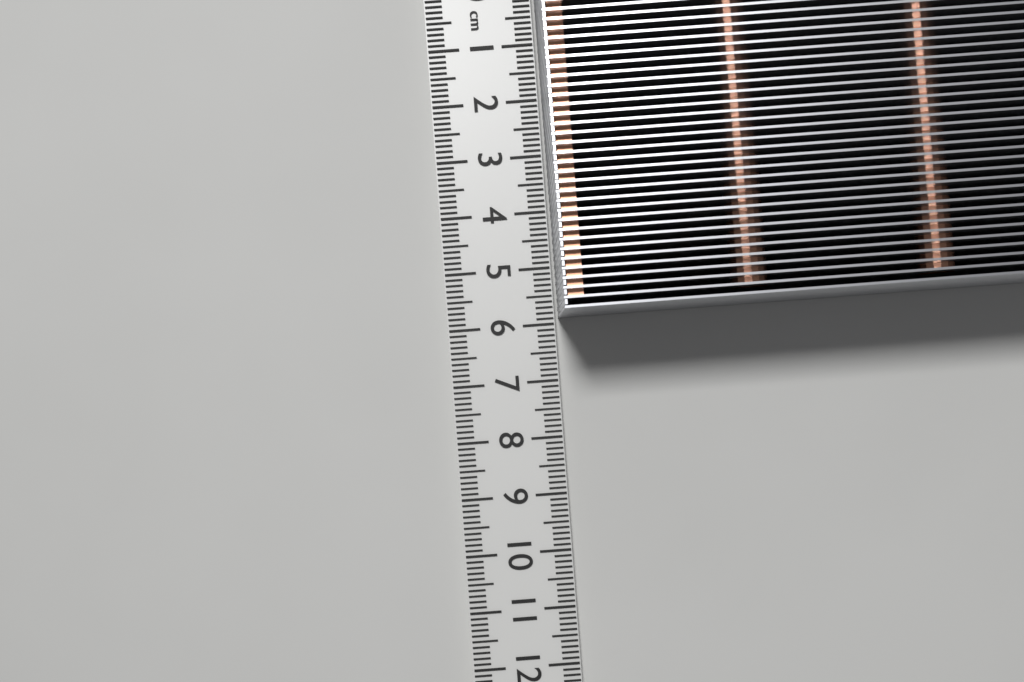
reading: 5.9 cm
